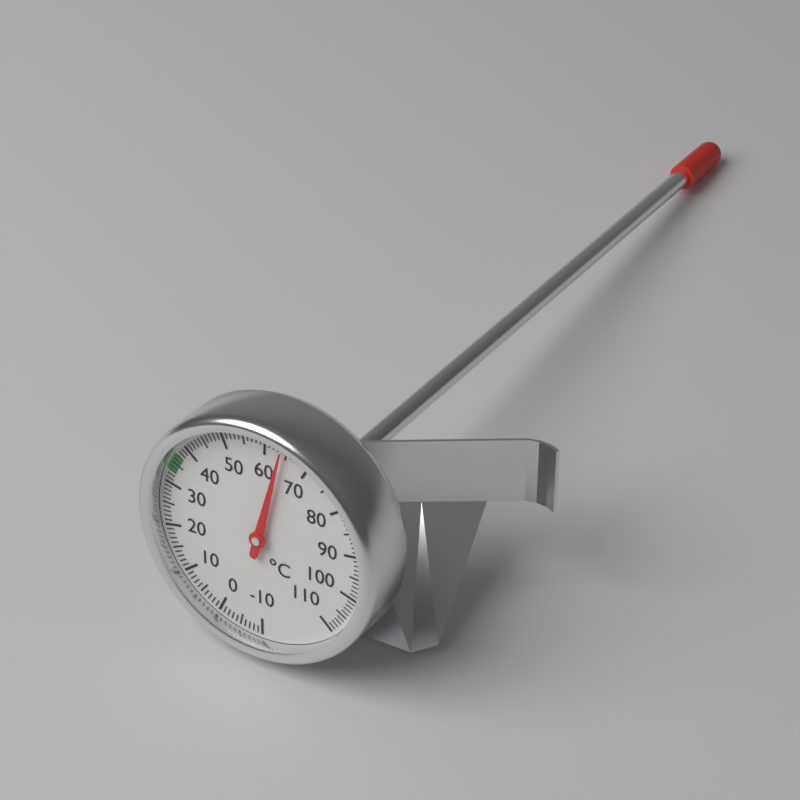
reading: 64 °C
